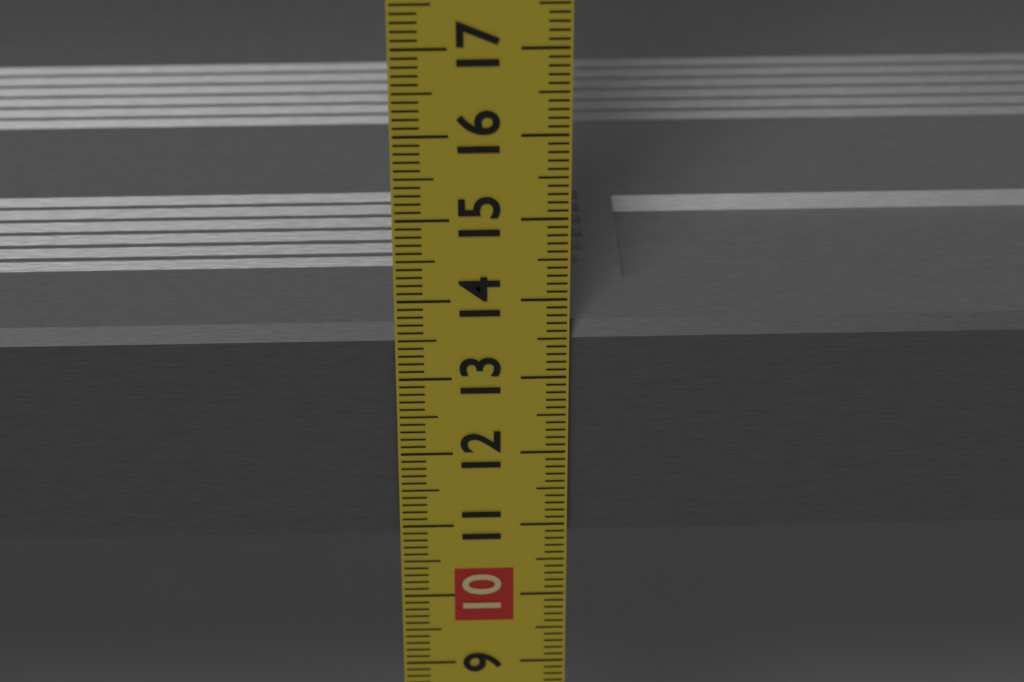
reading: 13.6 cm
